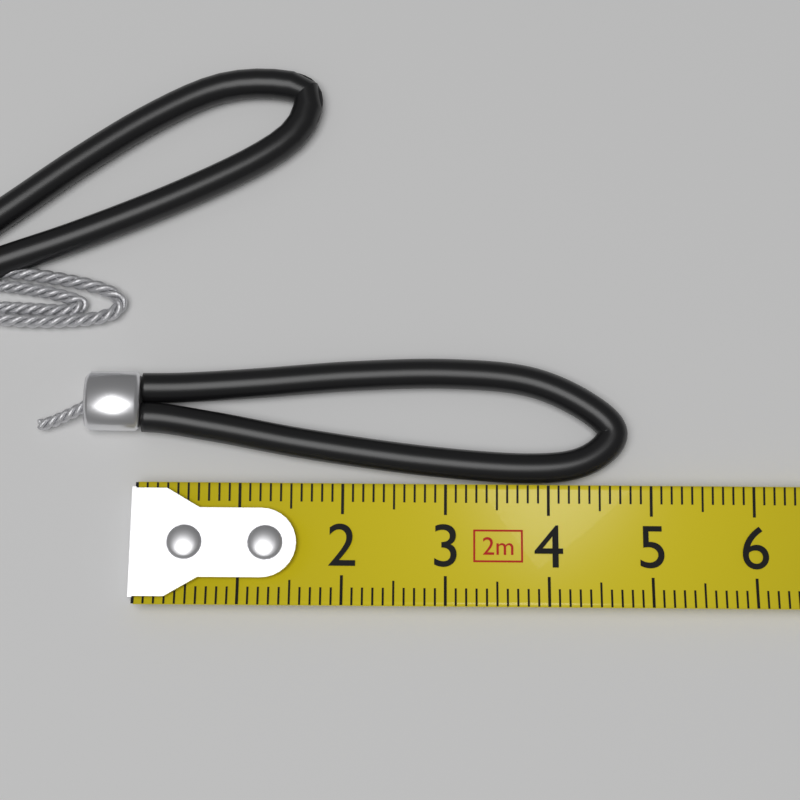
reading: 4.8 cm
